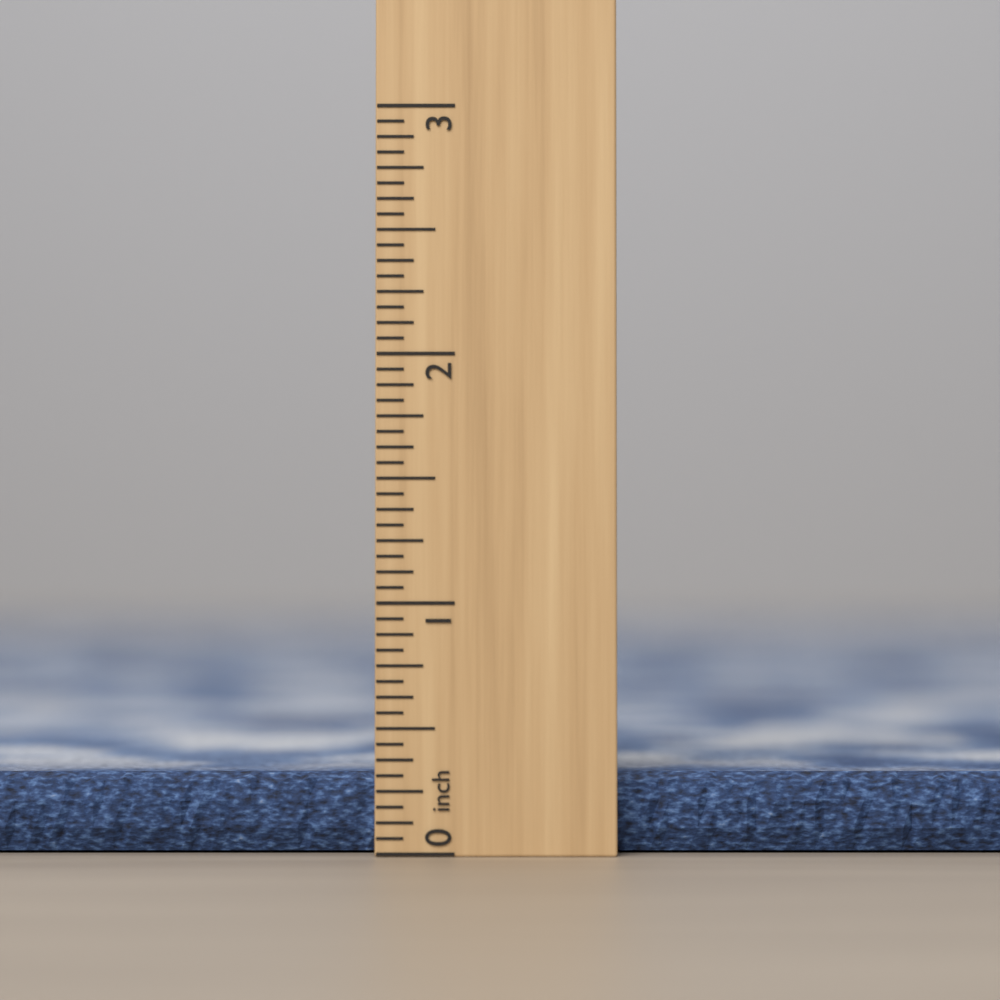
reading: 0.3125 inch
